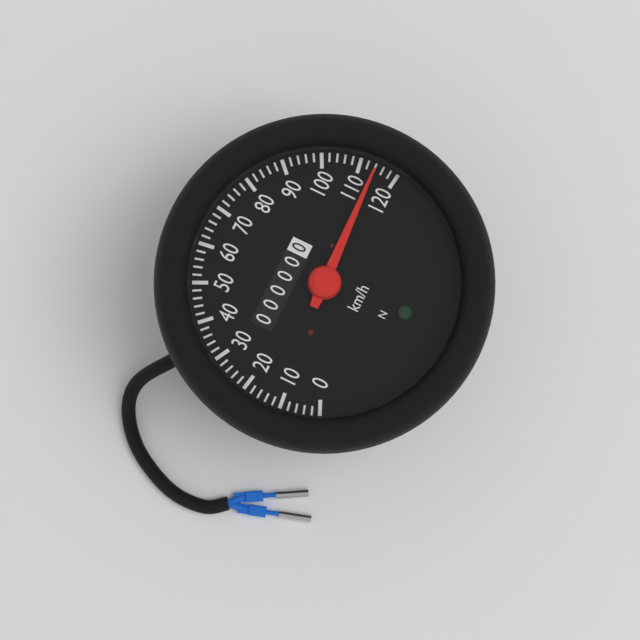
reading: 114 km/h
